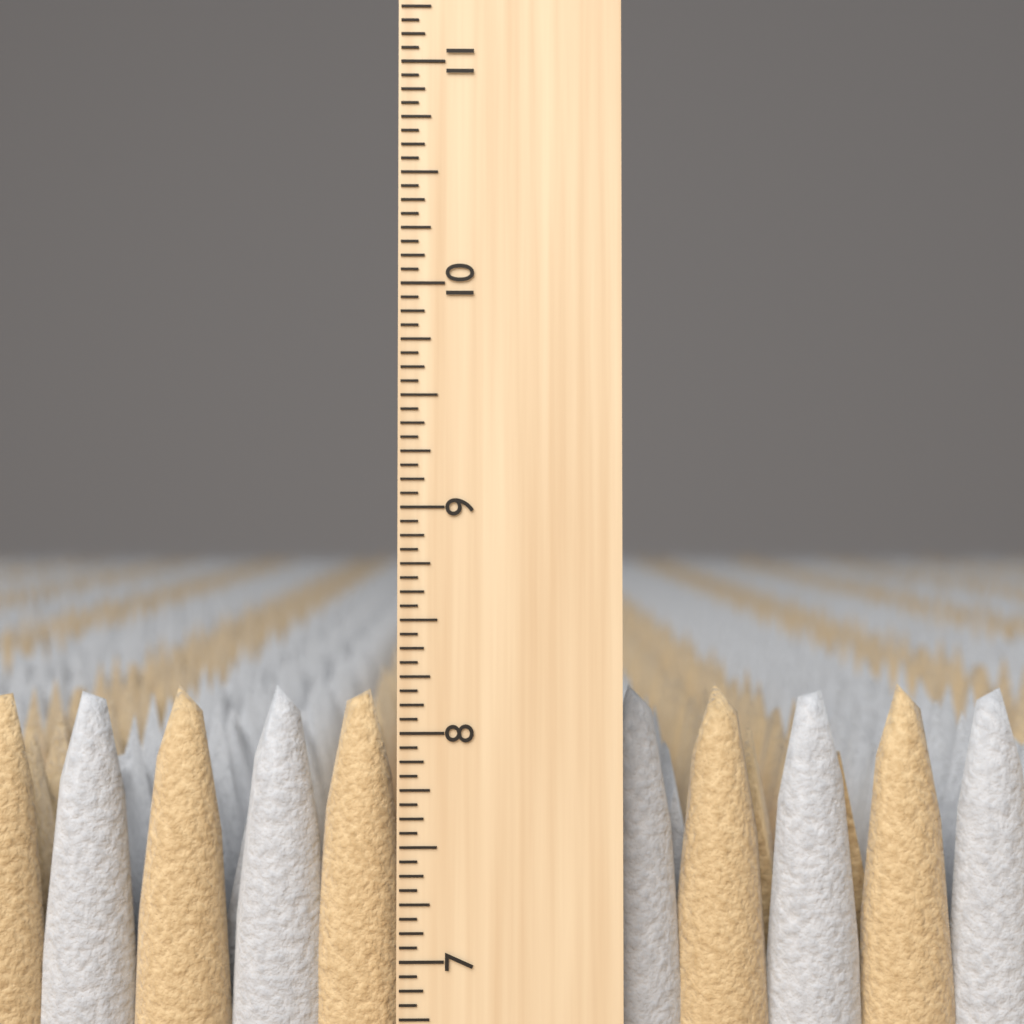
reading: 8.1875 inch
